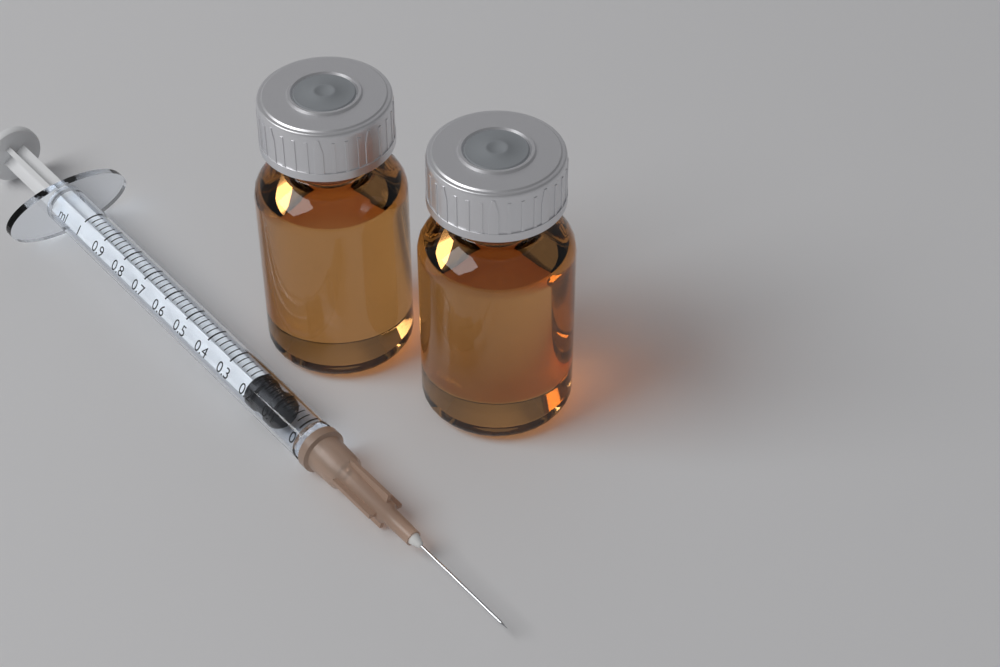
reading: 0.10 ml
